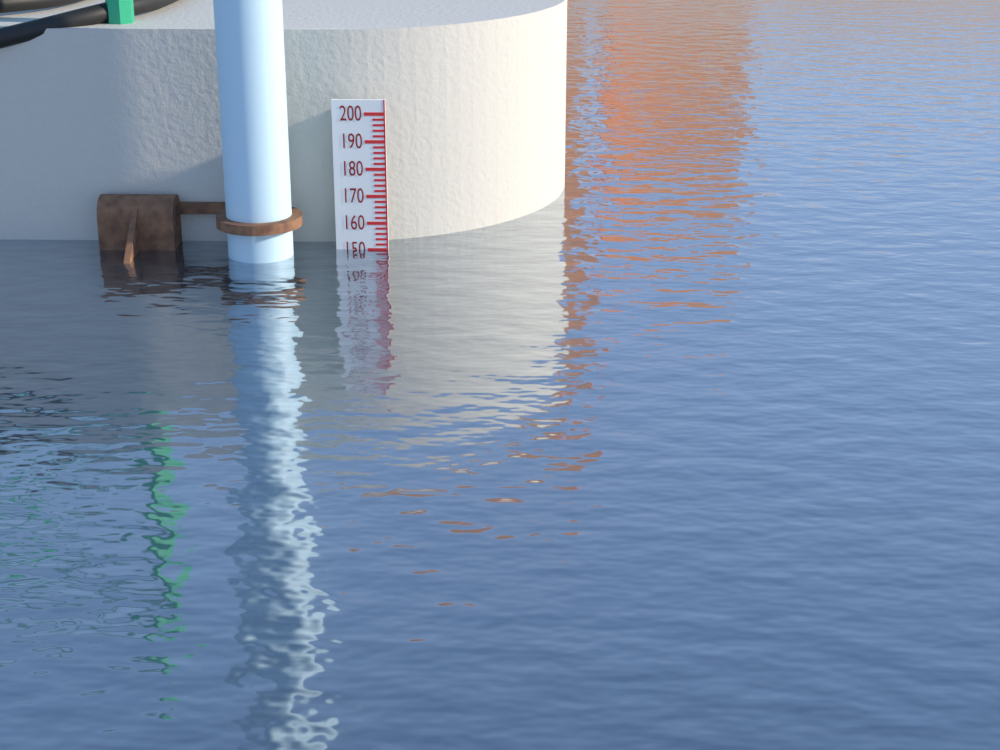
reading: 150 (no unit)
